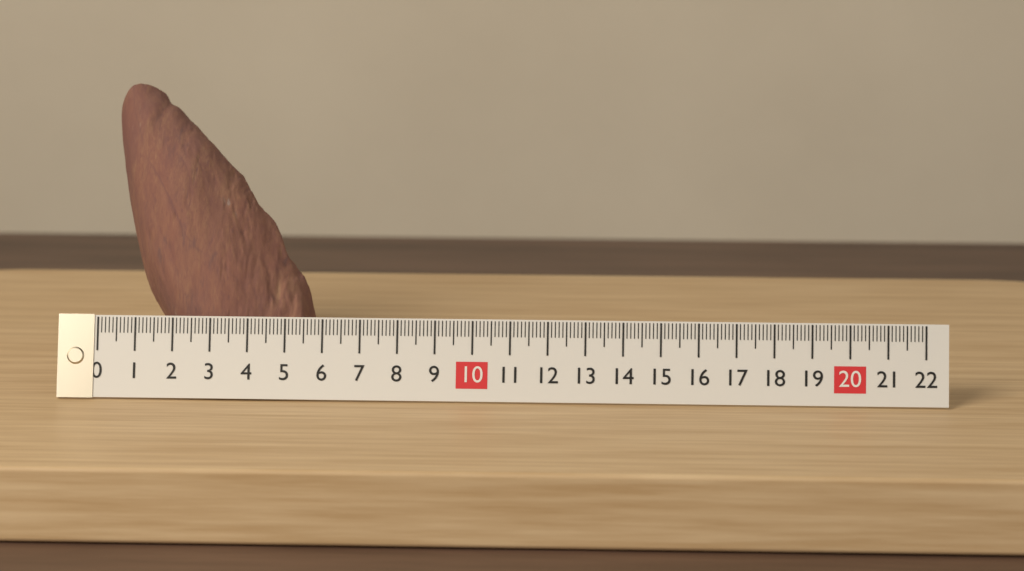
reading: 5.6 (no unit)
